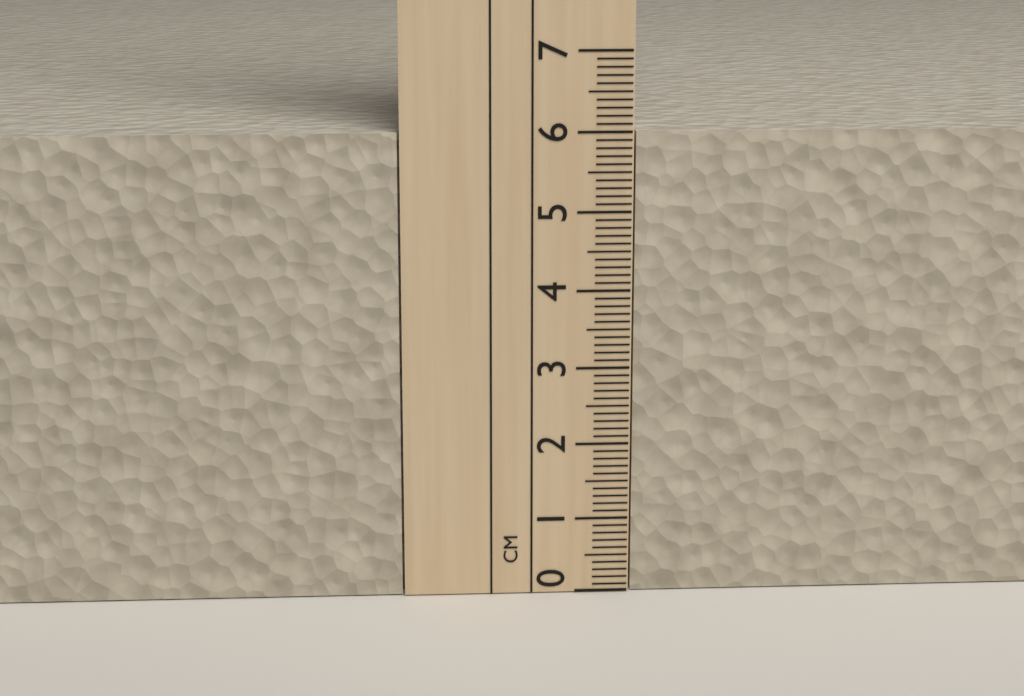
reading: 6.0 cm
